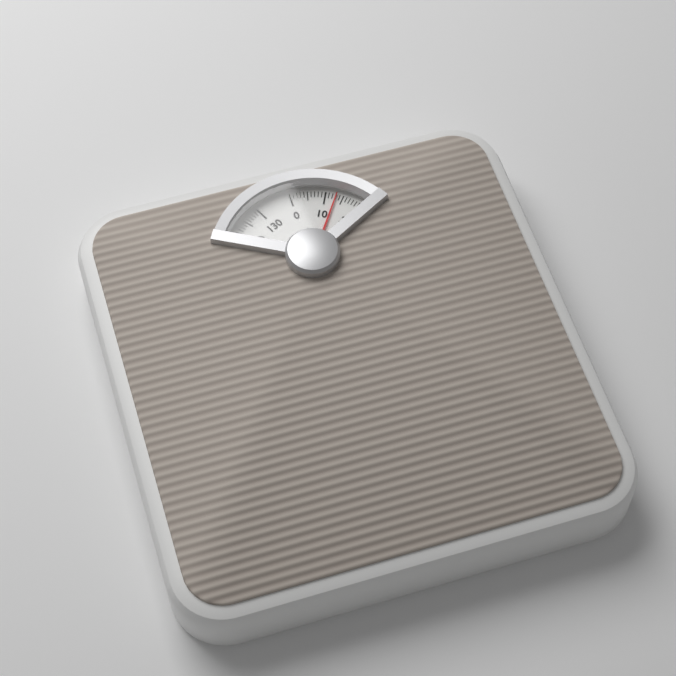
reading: 13 kg
